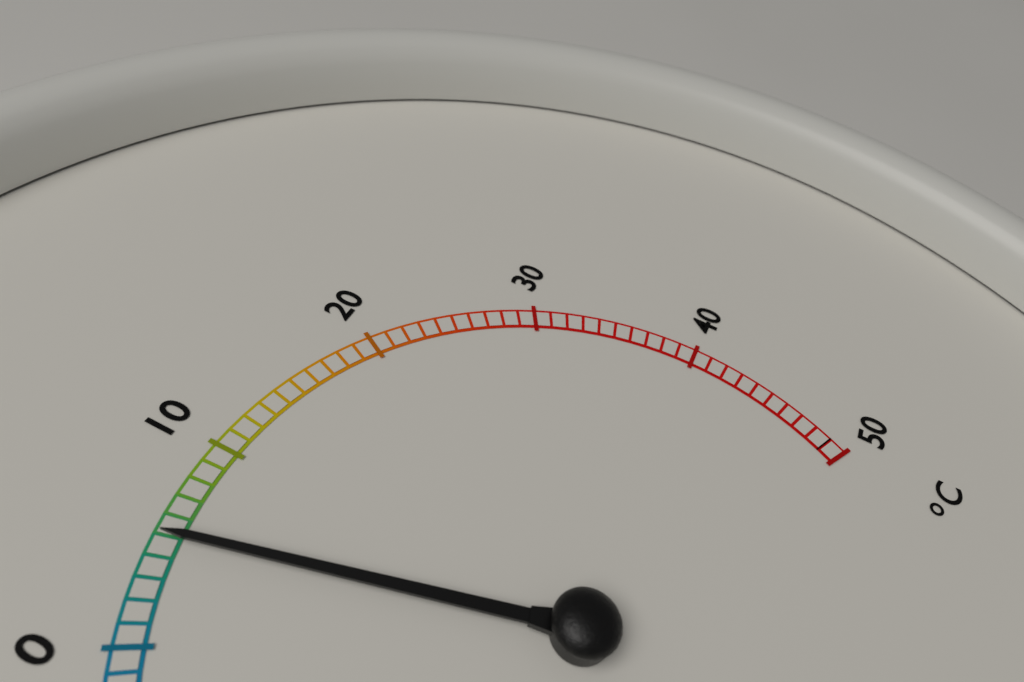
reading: 5 °C
